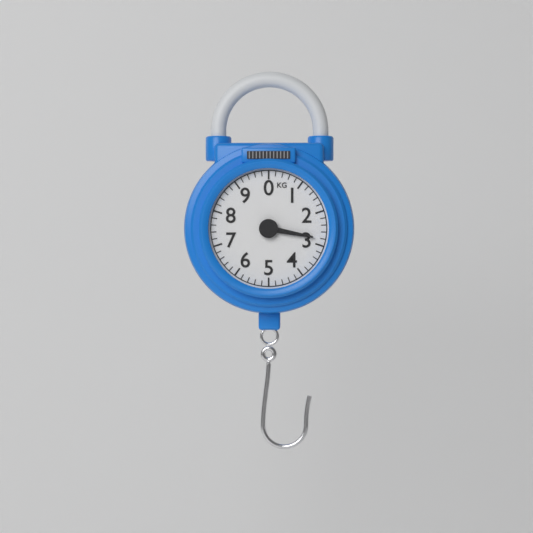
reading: 2.8 kg
